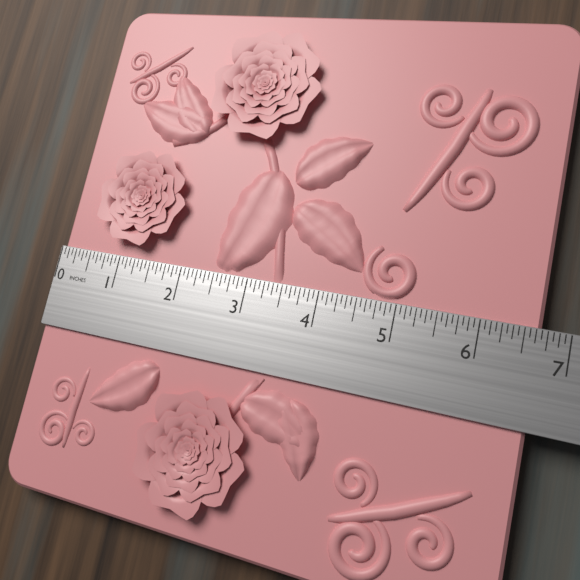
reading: 6.6875 in
